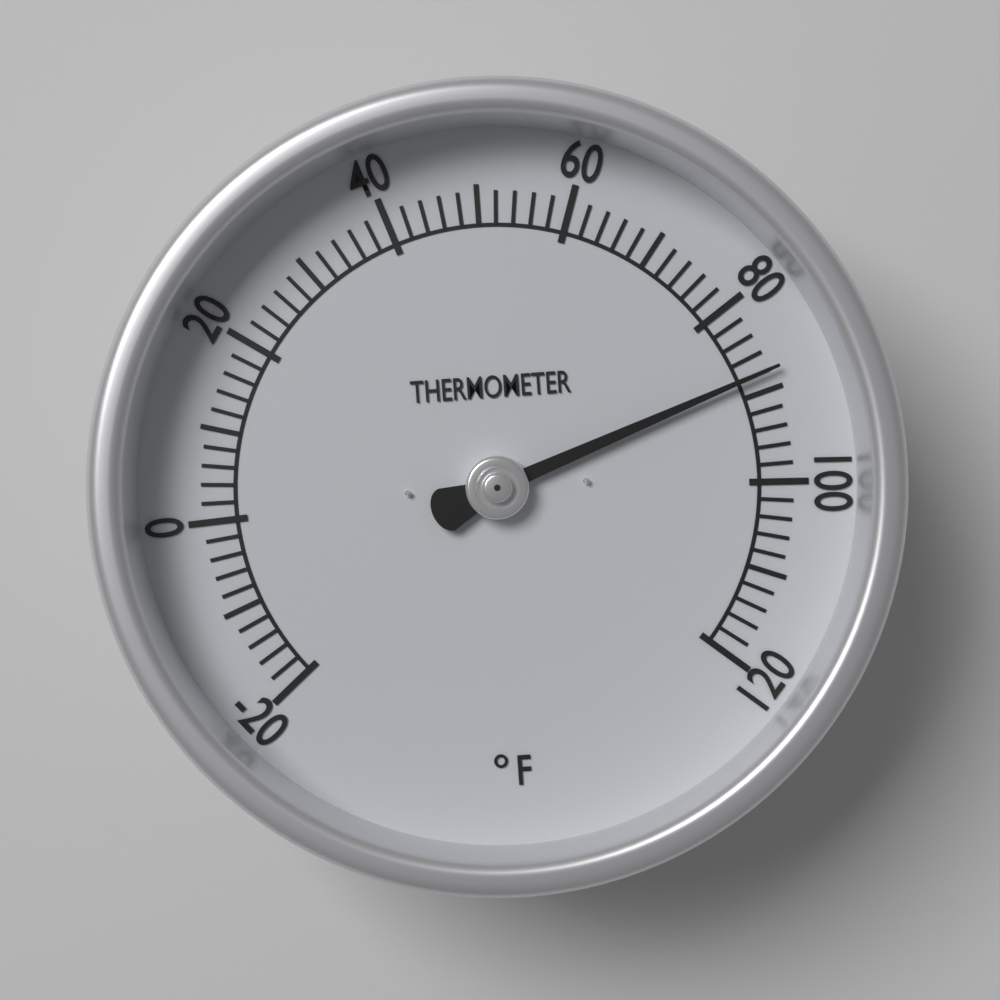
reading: 88 °F
